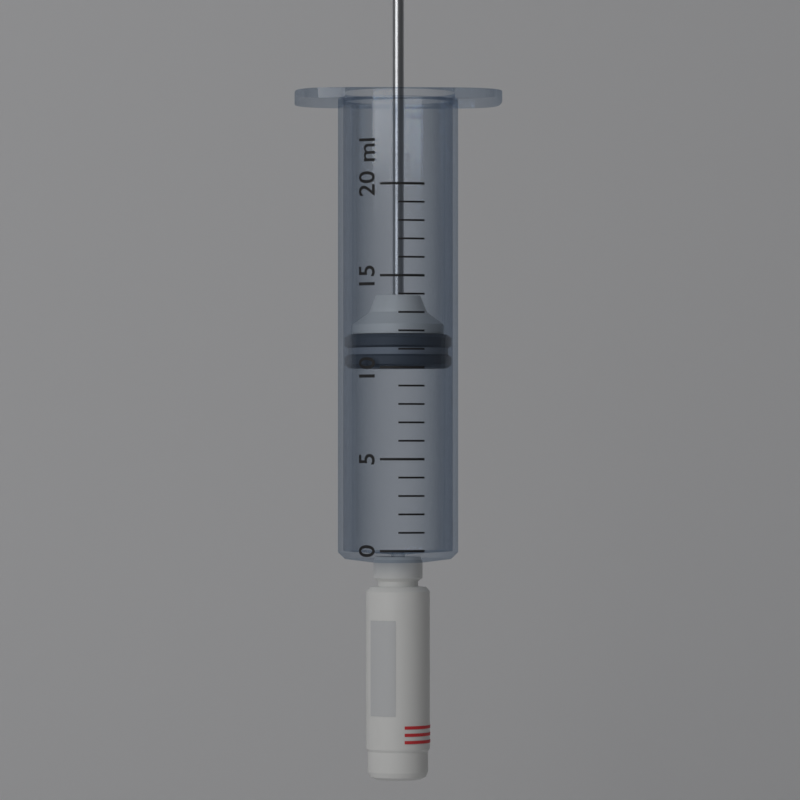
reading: 10 ml
